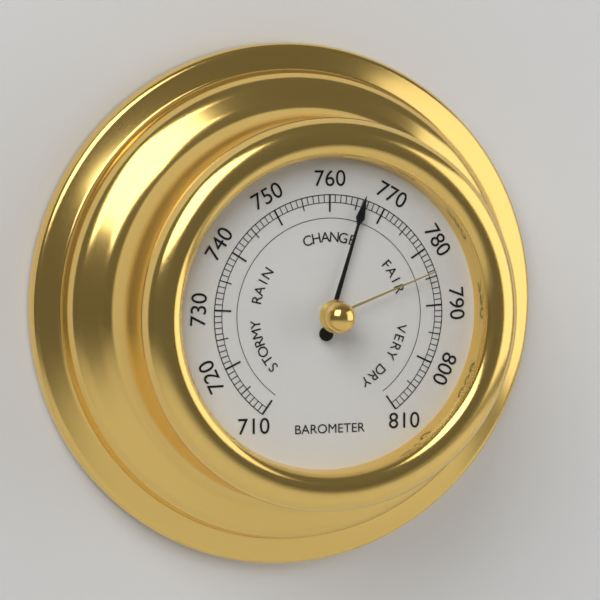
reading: 766 (no unit)
